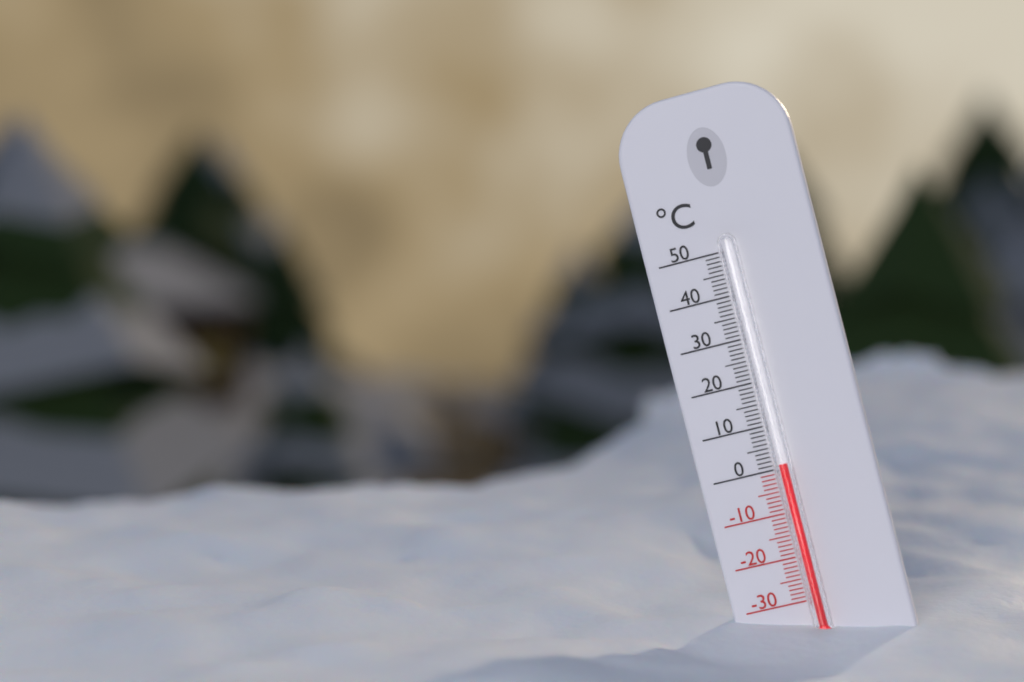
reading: 1 °C
